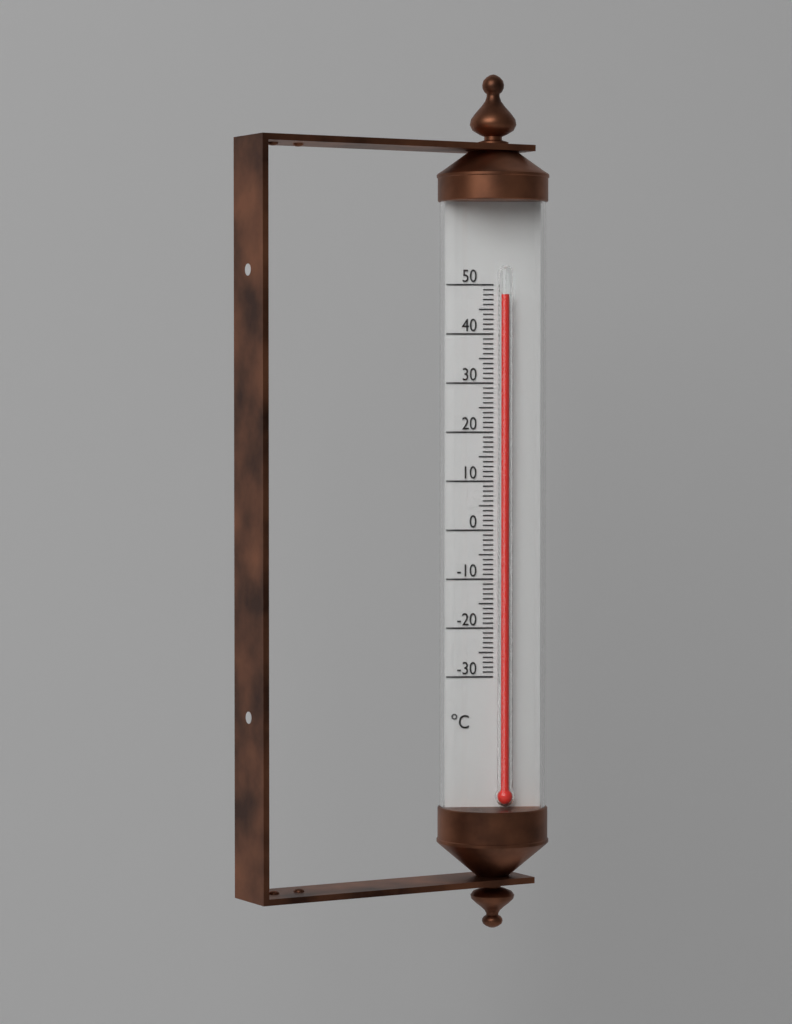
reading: 48 °C
